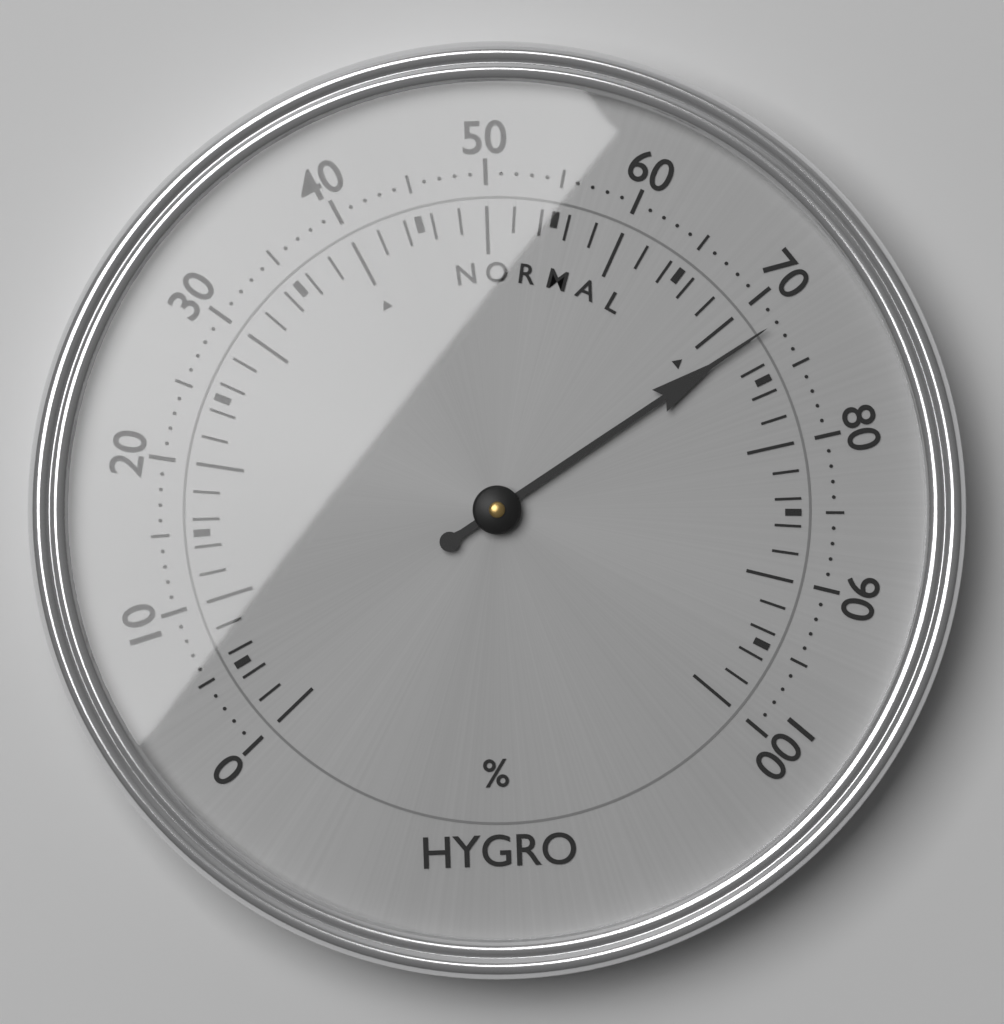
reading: 72 %
